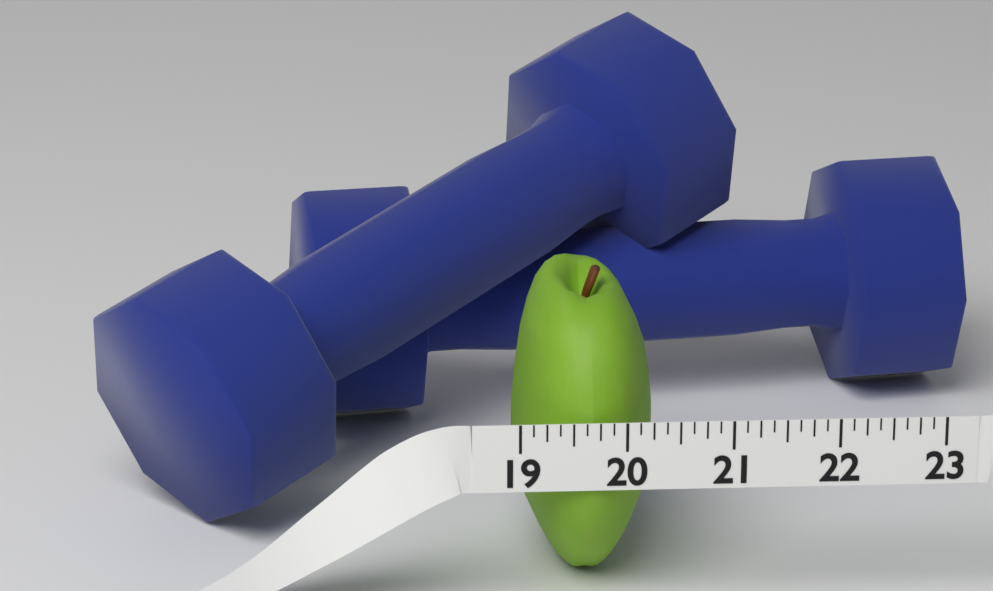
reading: 20.375 (no unit)
